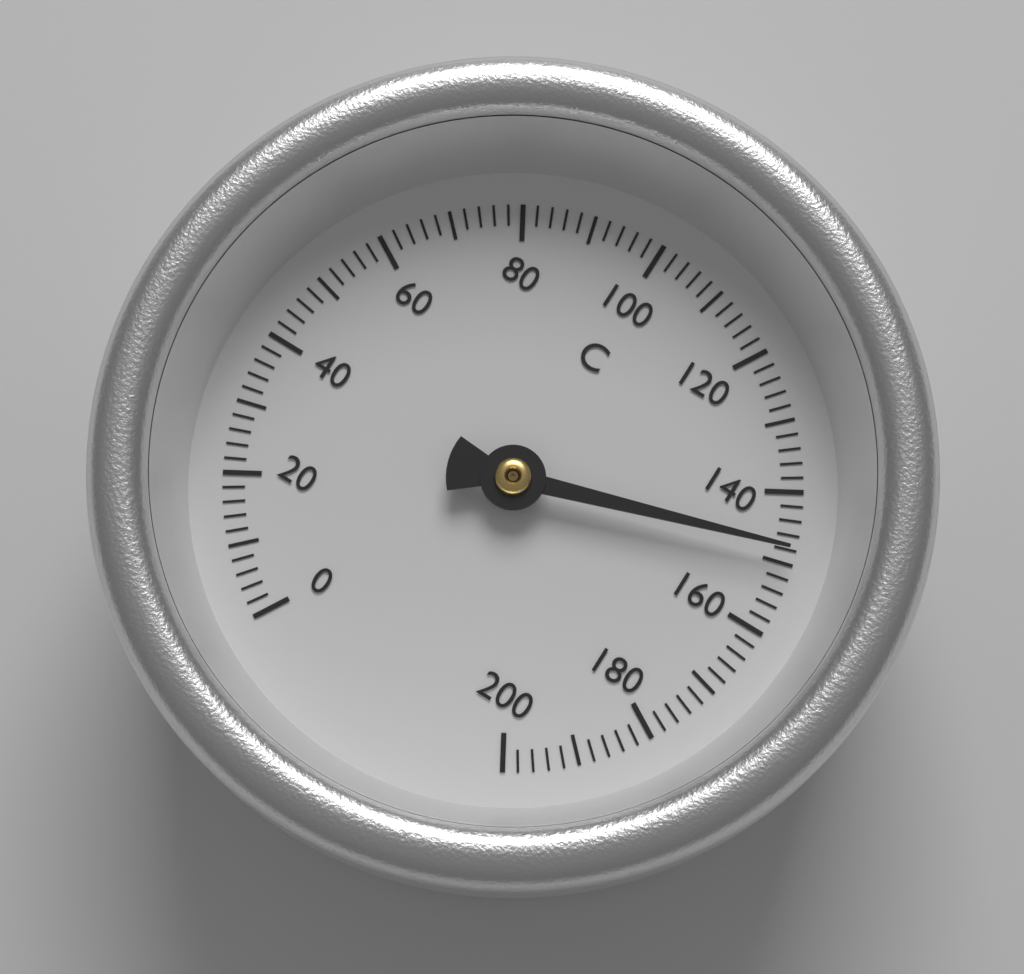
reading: 148 °C
